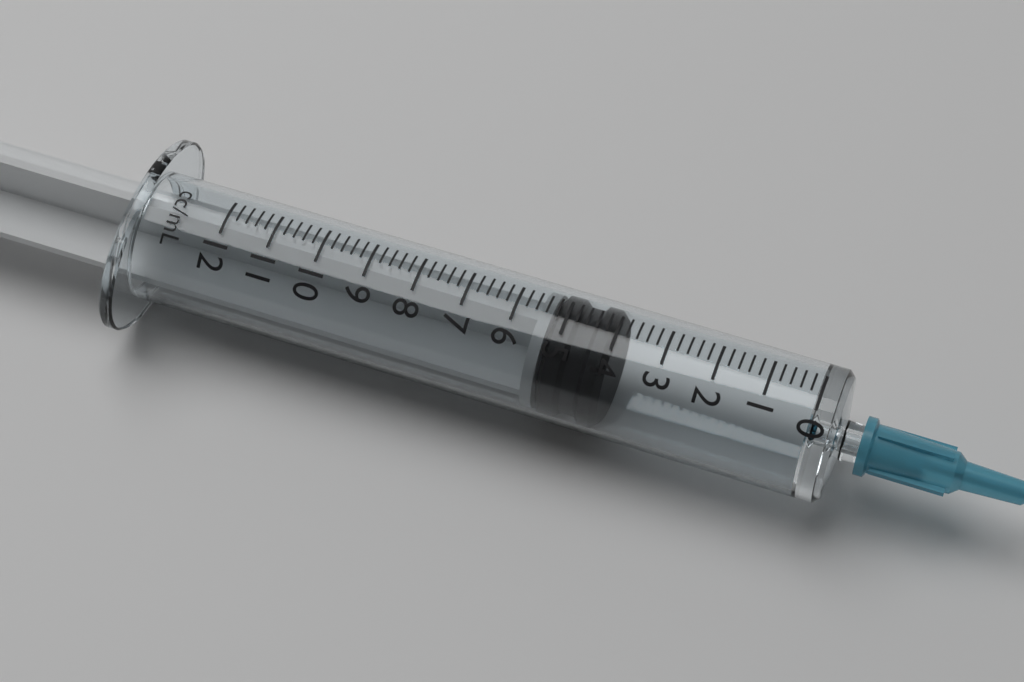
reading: 4.0 mL
